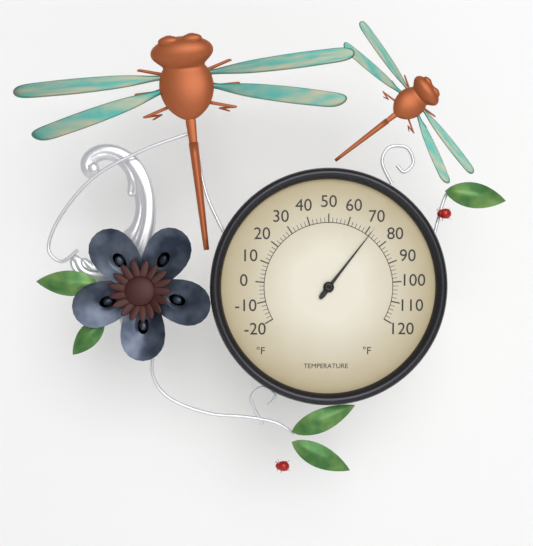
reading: 72 °F
